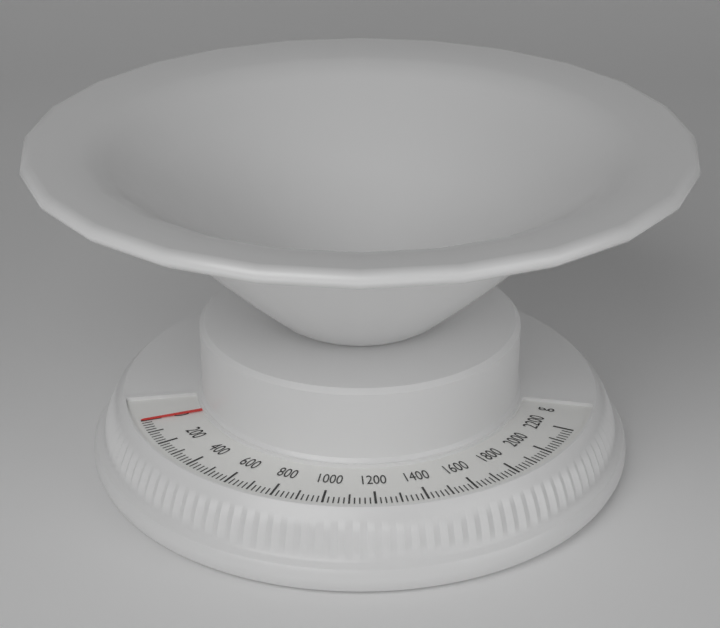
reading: 0 g
